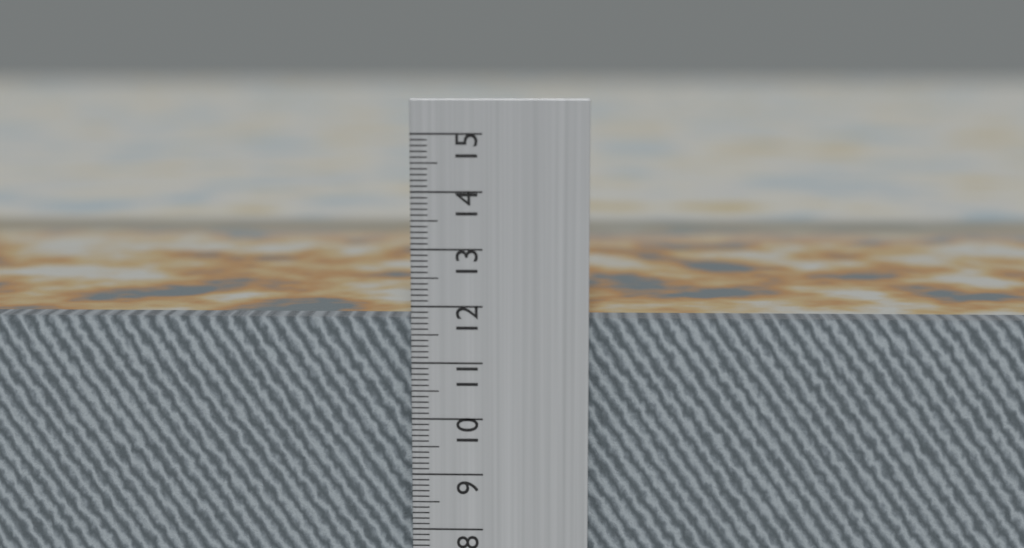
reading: 11.7 cm
